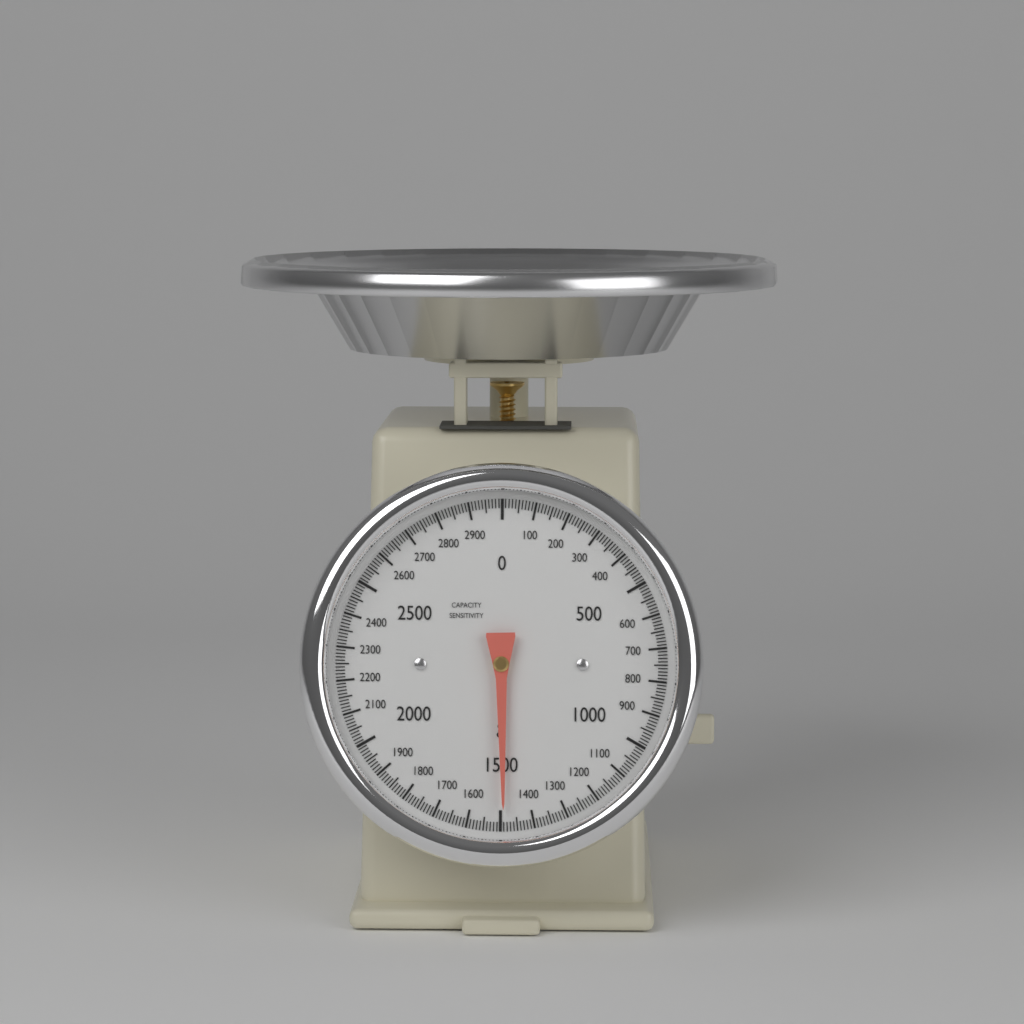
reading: 1490 g
